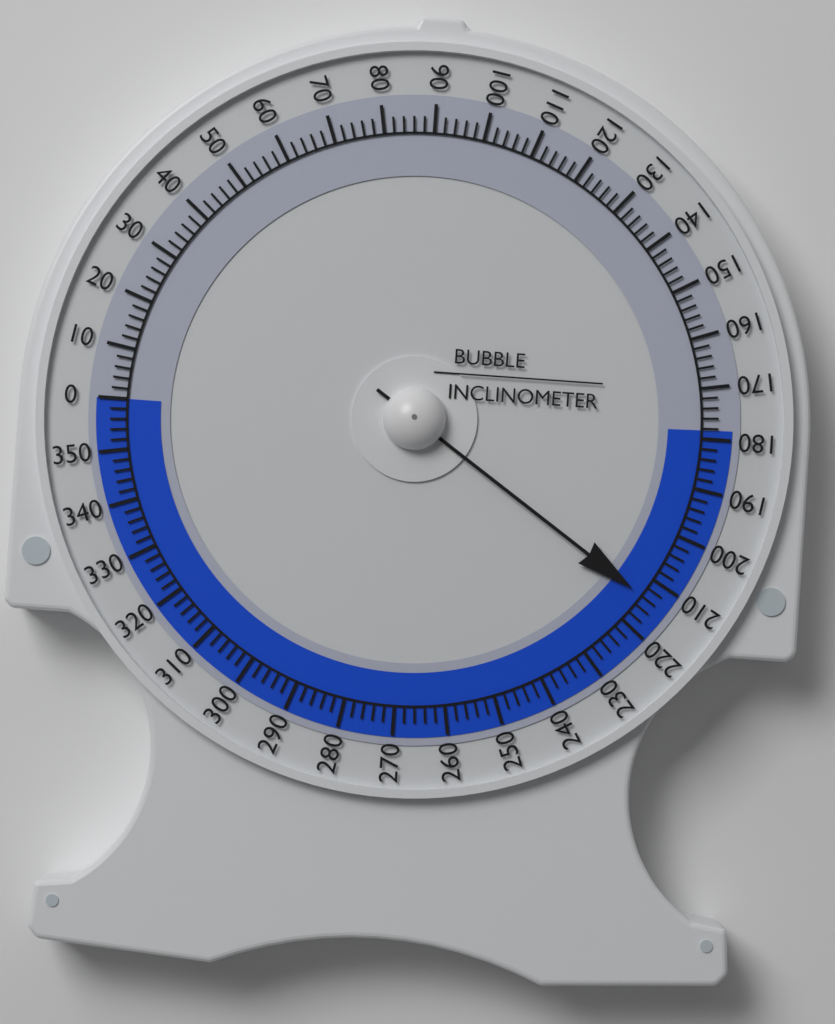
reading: 214 (no unit)
